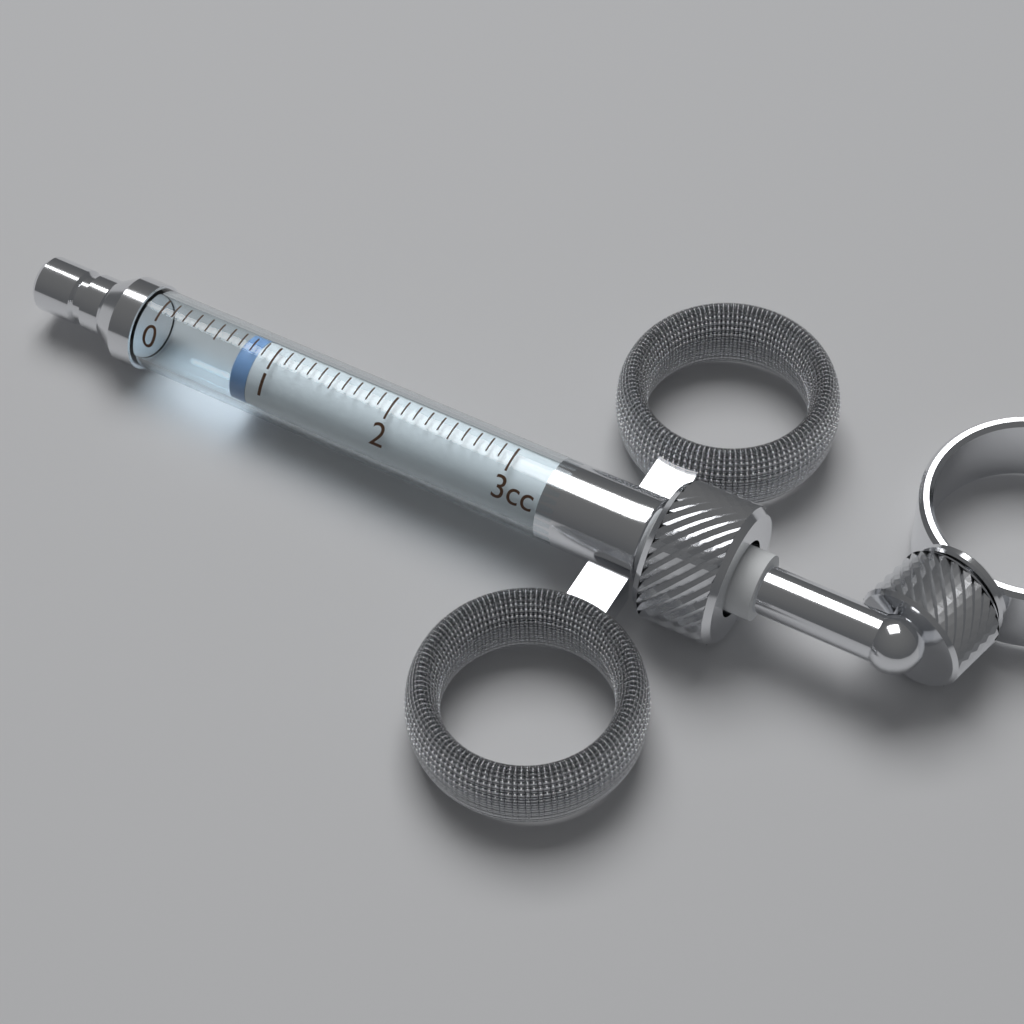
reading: 0.7 cc
